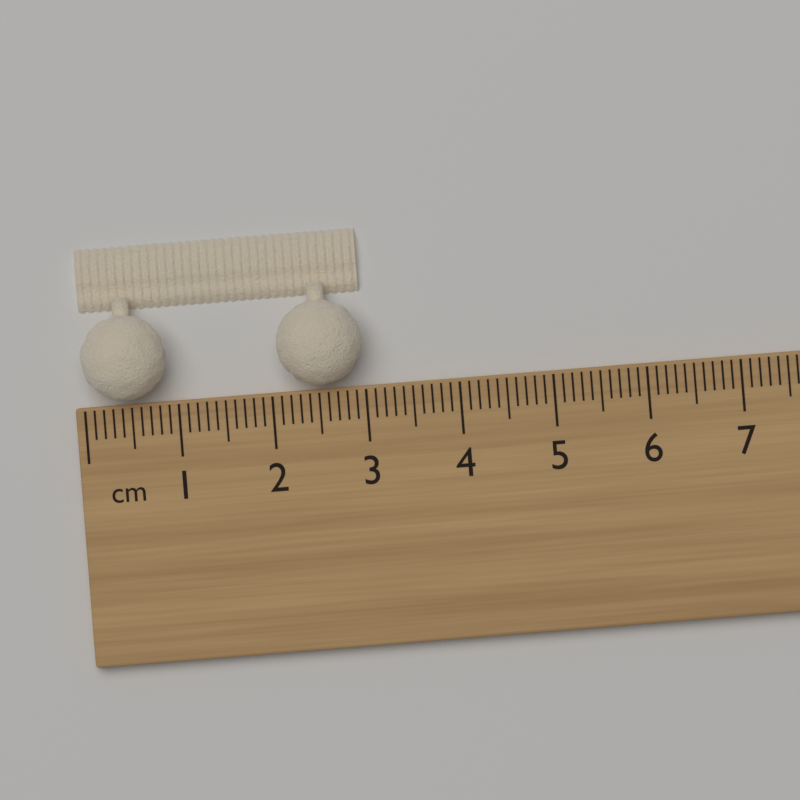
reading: 3.0 cm
